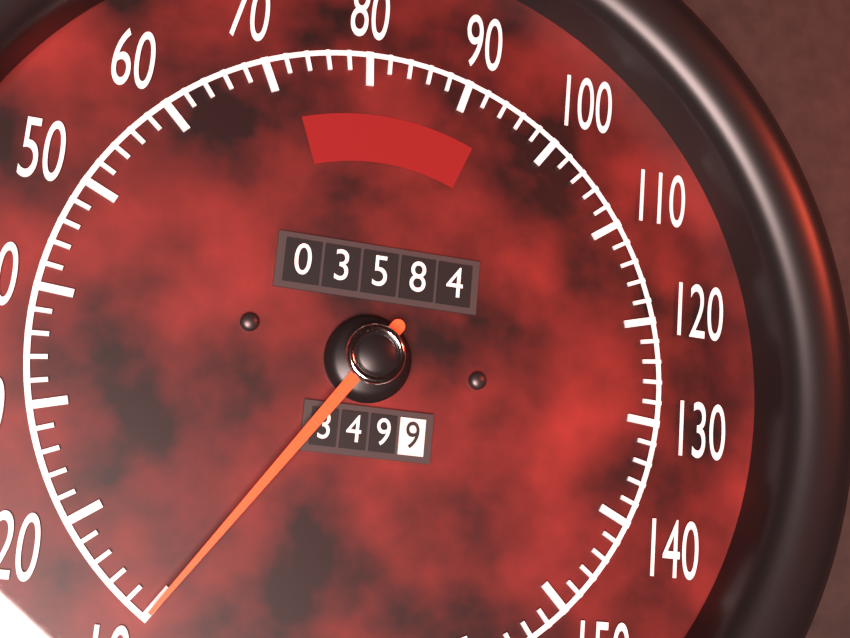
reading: 10 (no unit)
